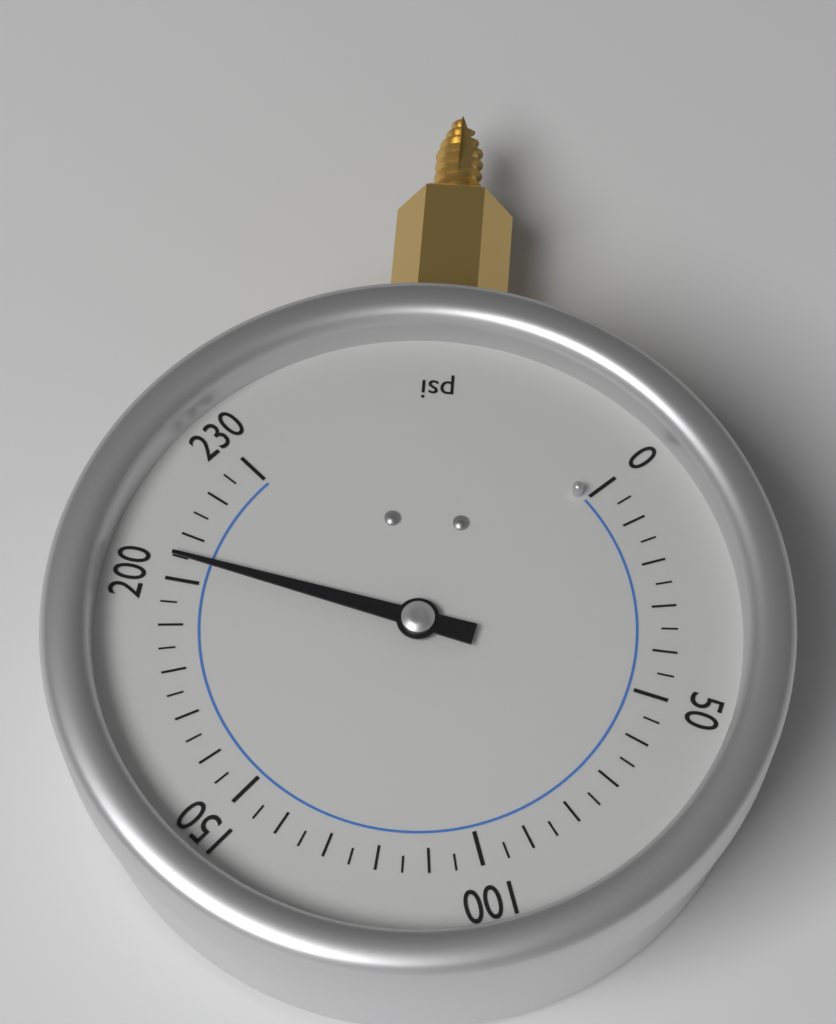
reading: 205 psi
